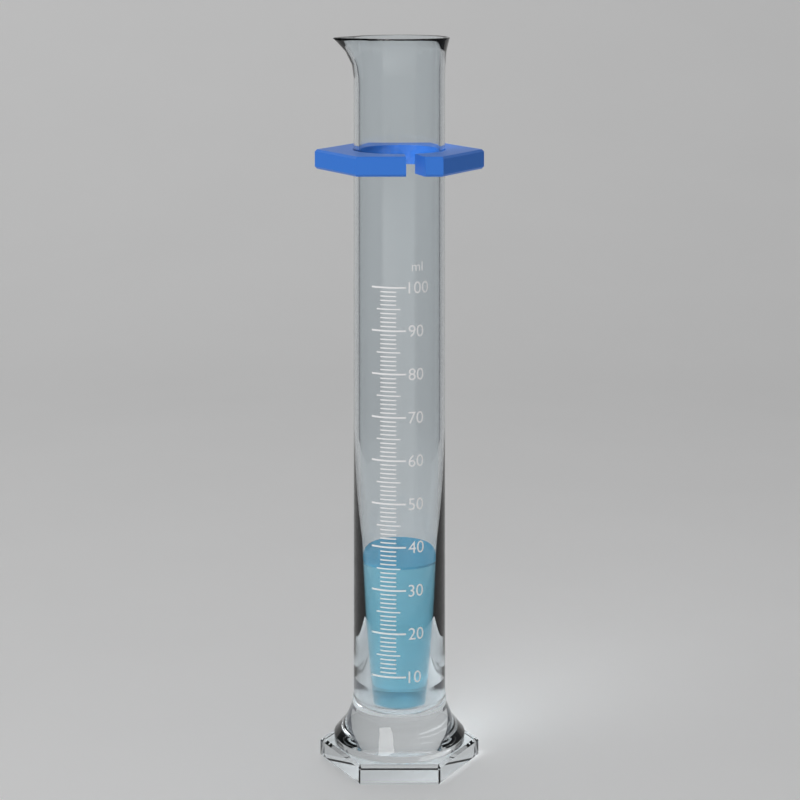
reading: 35 ml
